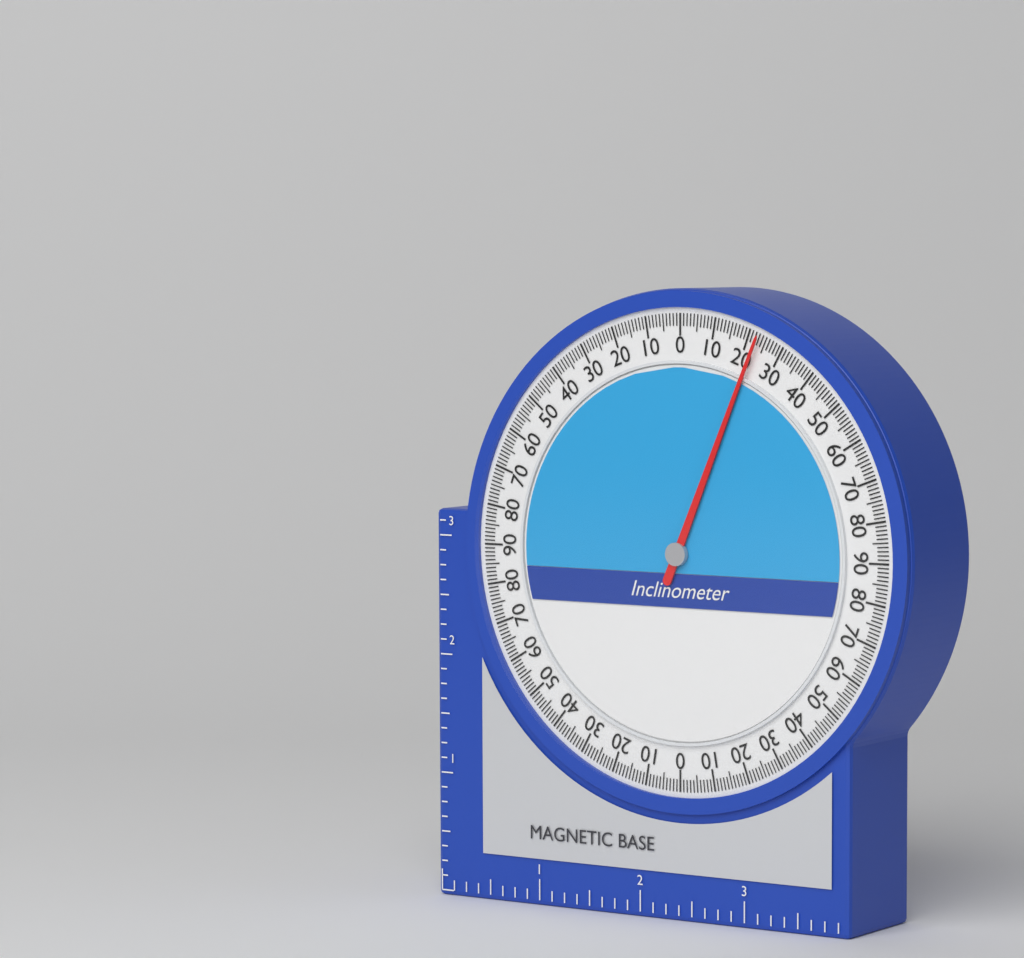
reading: 23 (no unit)
